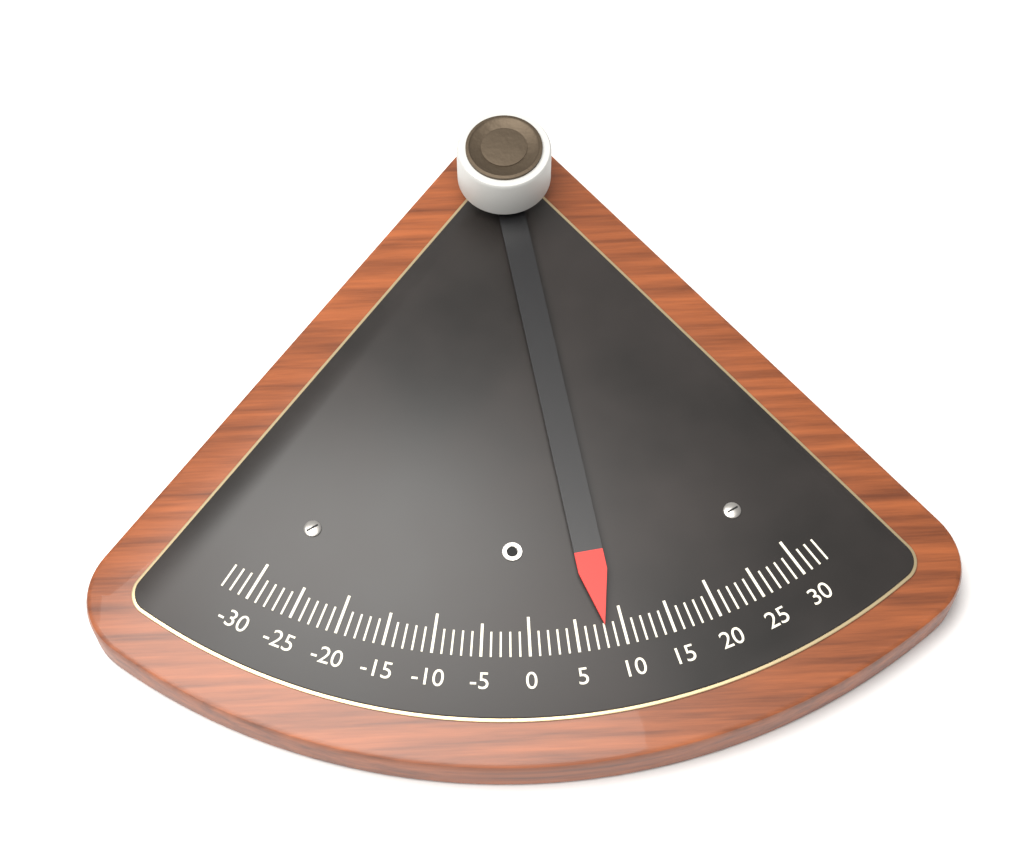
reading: 8 (no unit)
